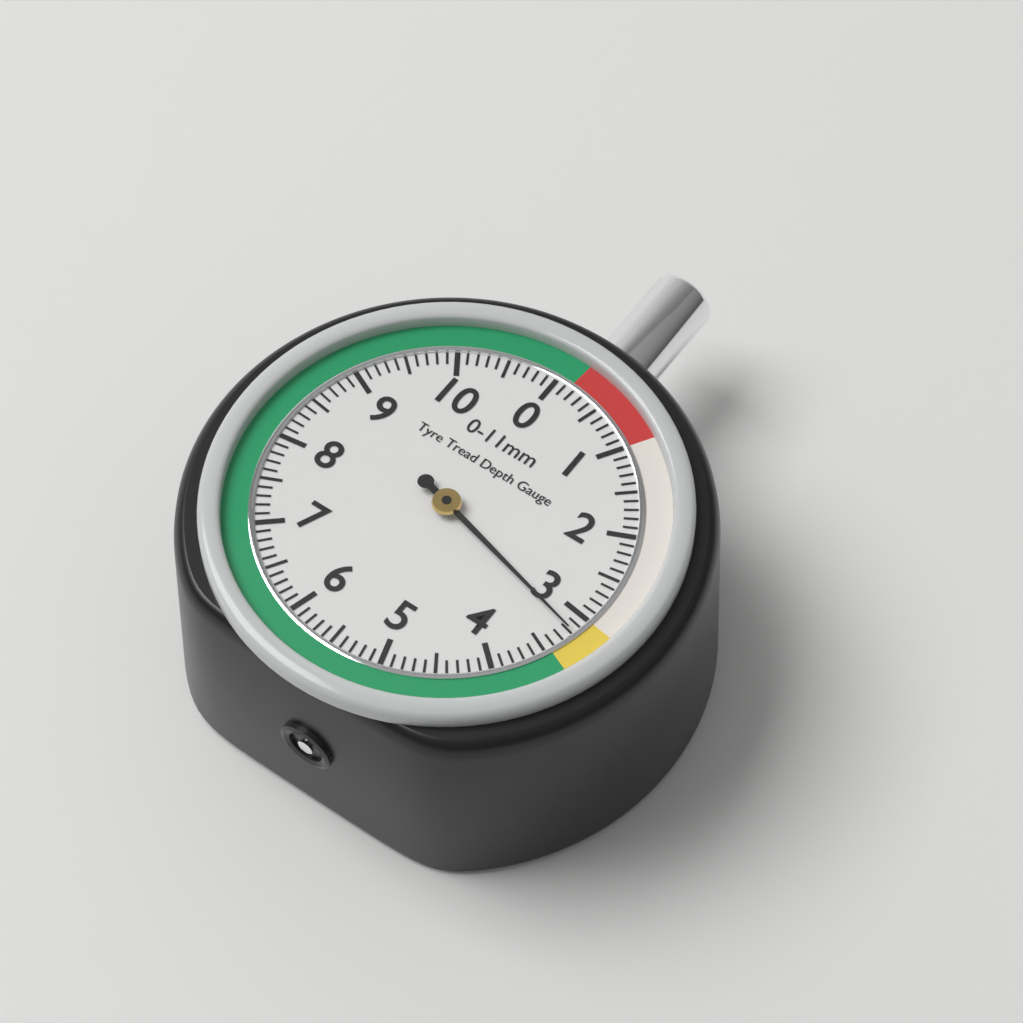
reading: 3.2 mm
